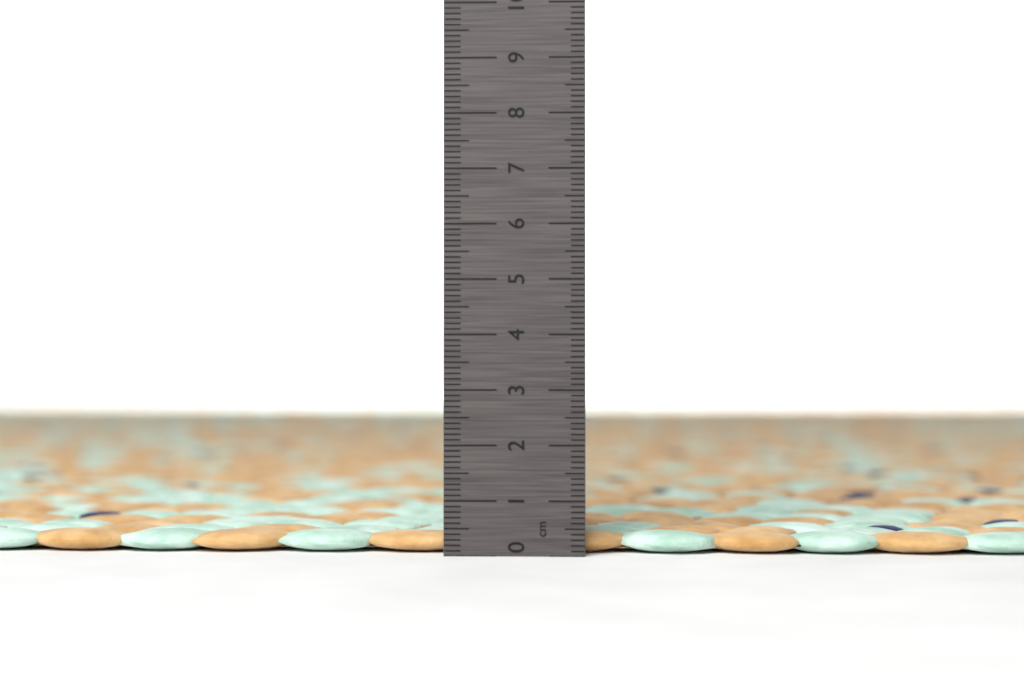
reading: 0.4 cm
